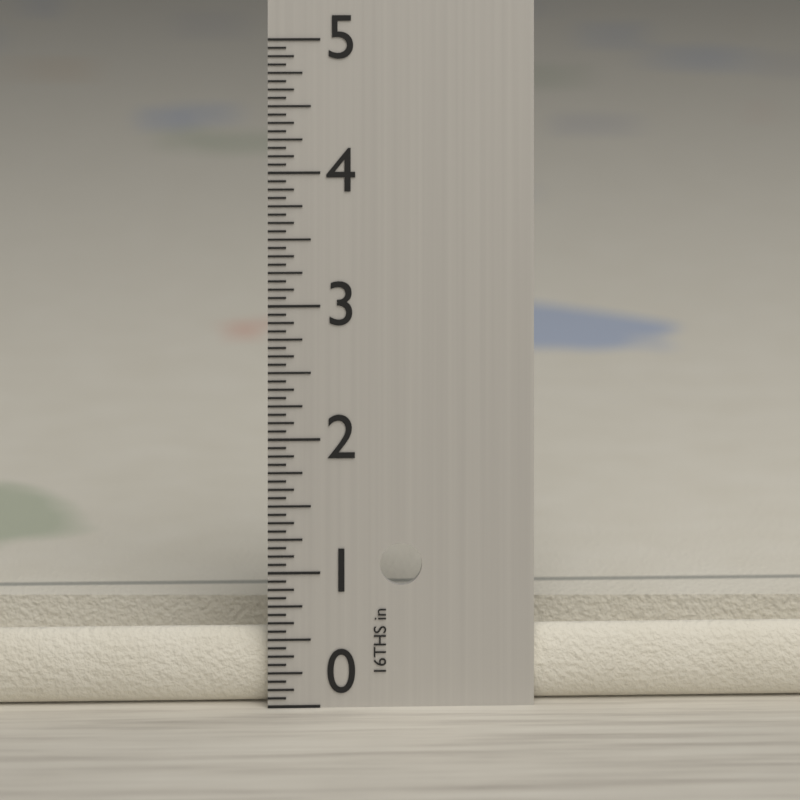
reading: 0.5625 in
